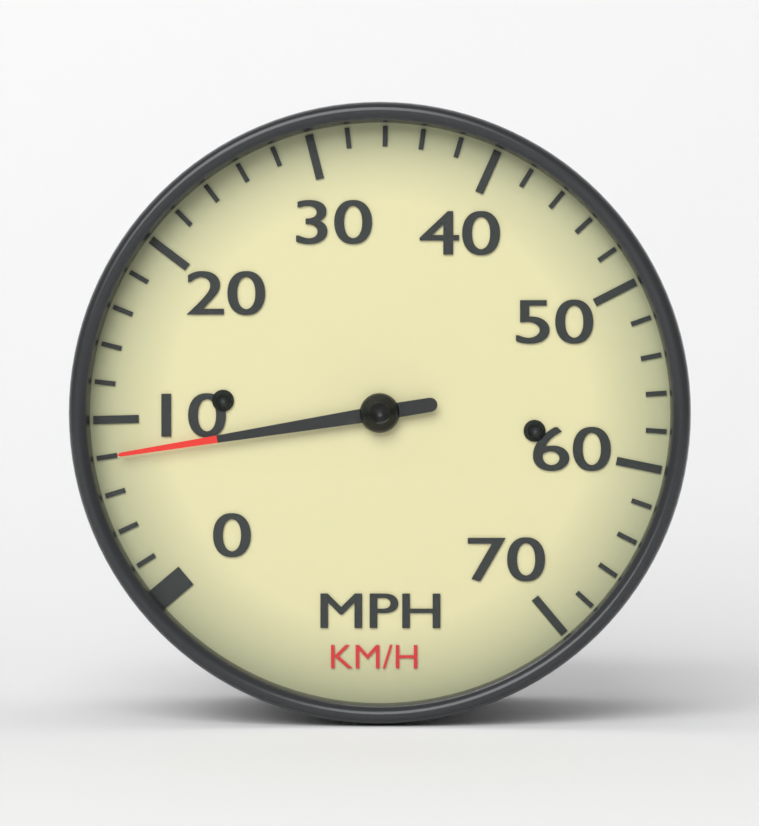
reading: 8 mph
